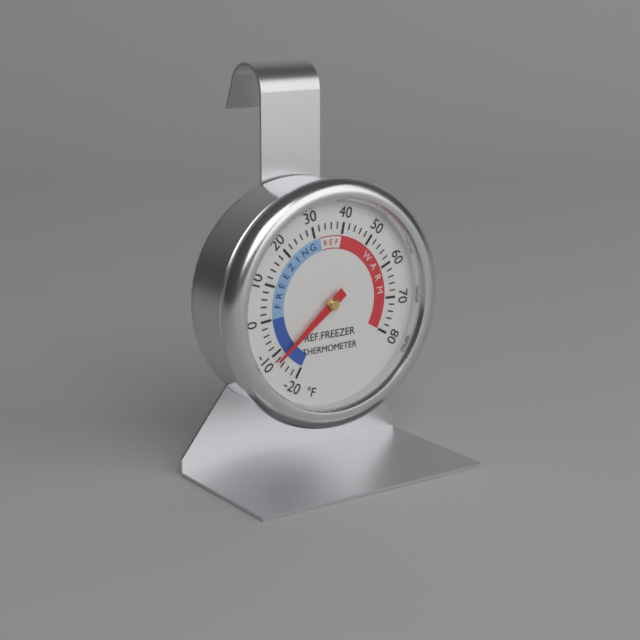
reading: -12 °F
